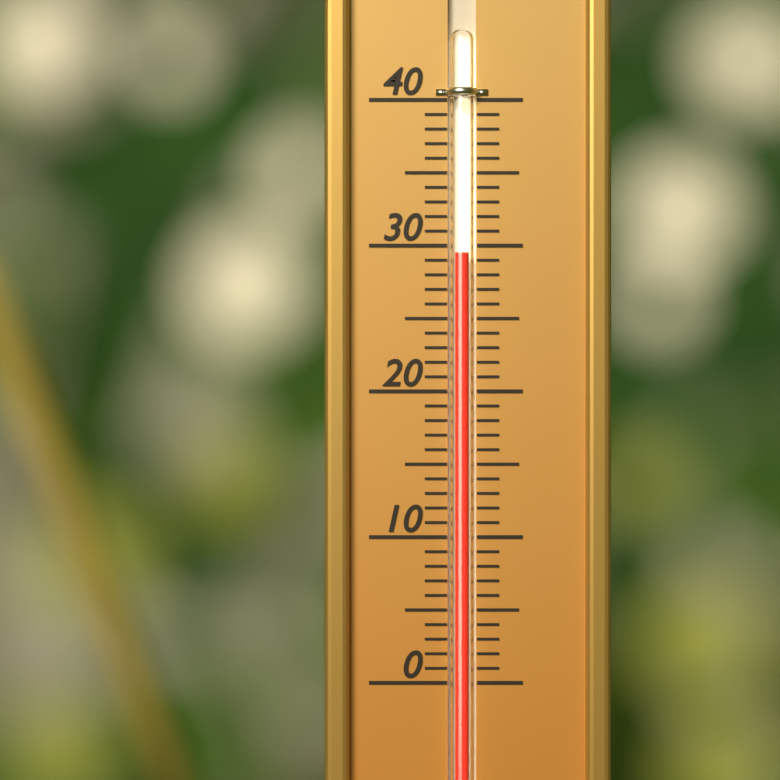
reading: 29.5 (no unit)
